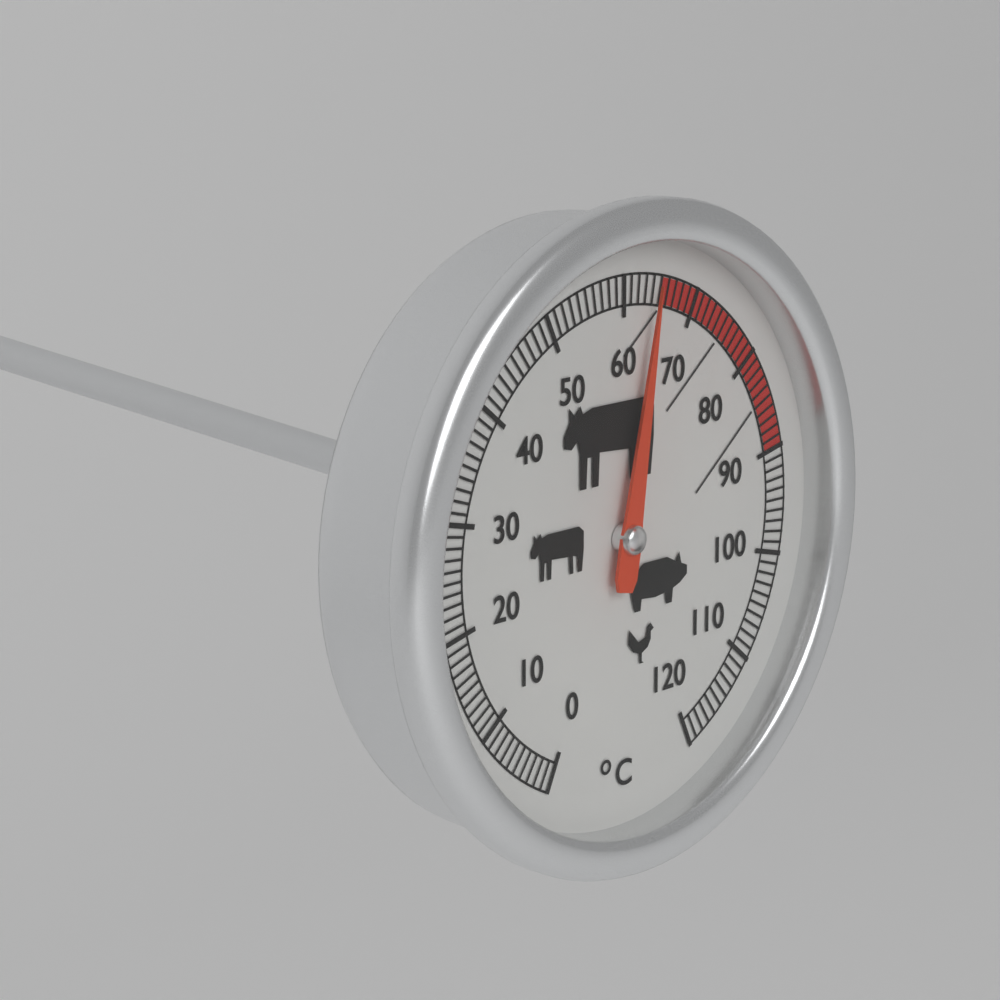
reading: 64 °C
